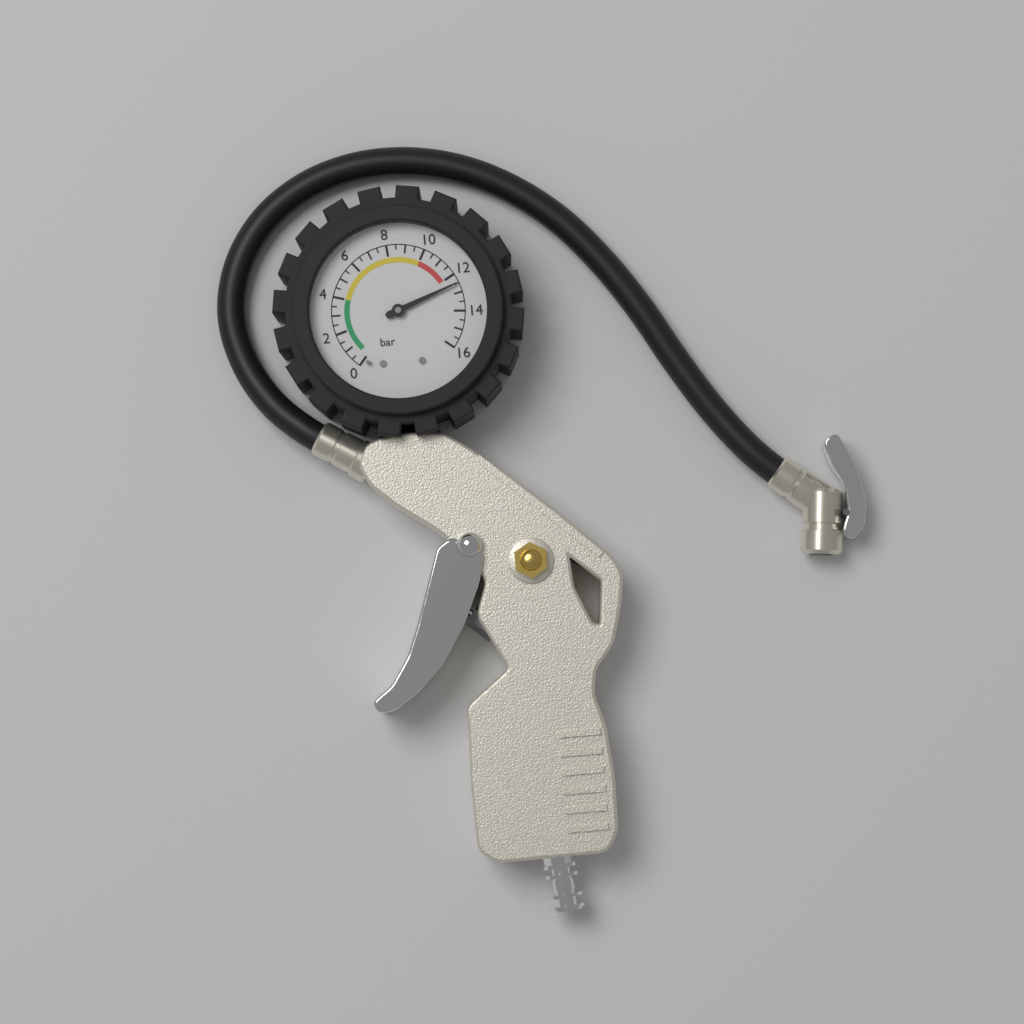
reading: 12.5 bar
